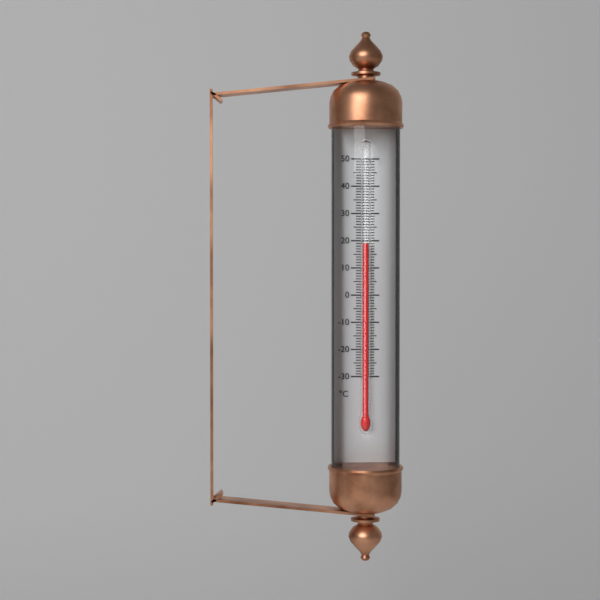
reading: 19 °C
